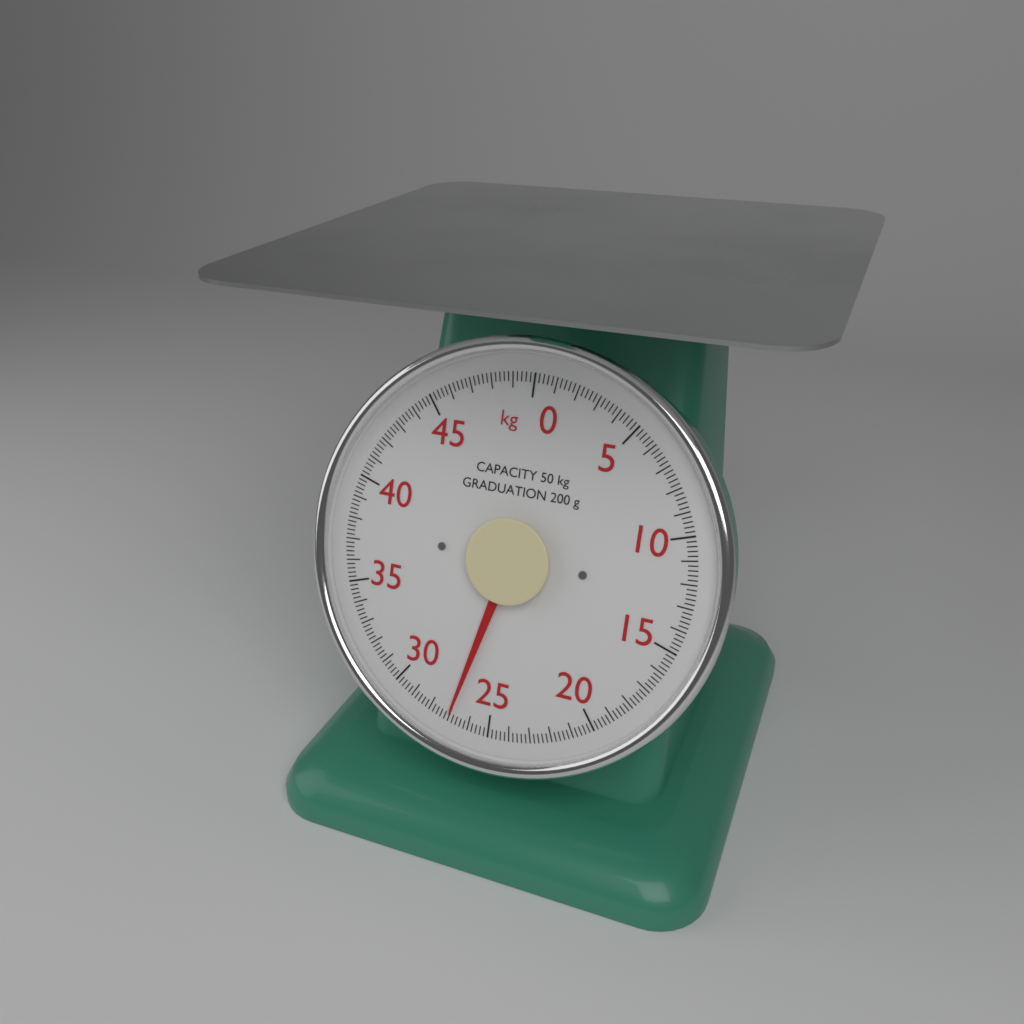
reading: 27.0 kg
